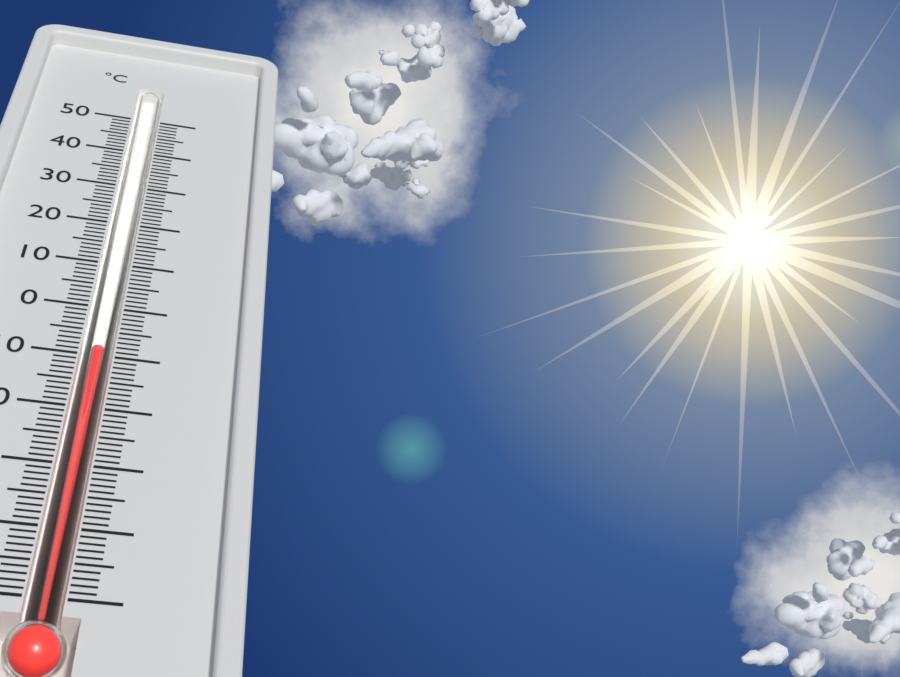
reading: -8 °C
